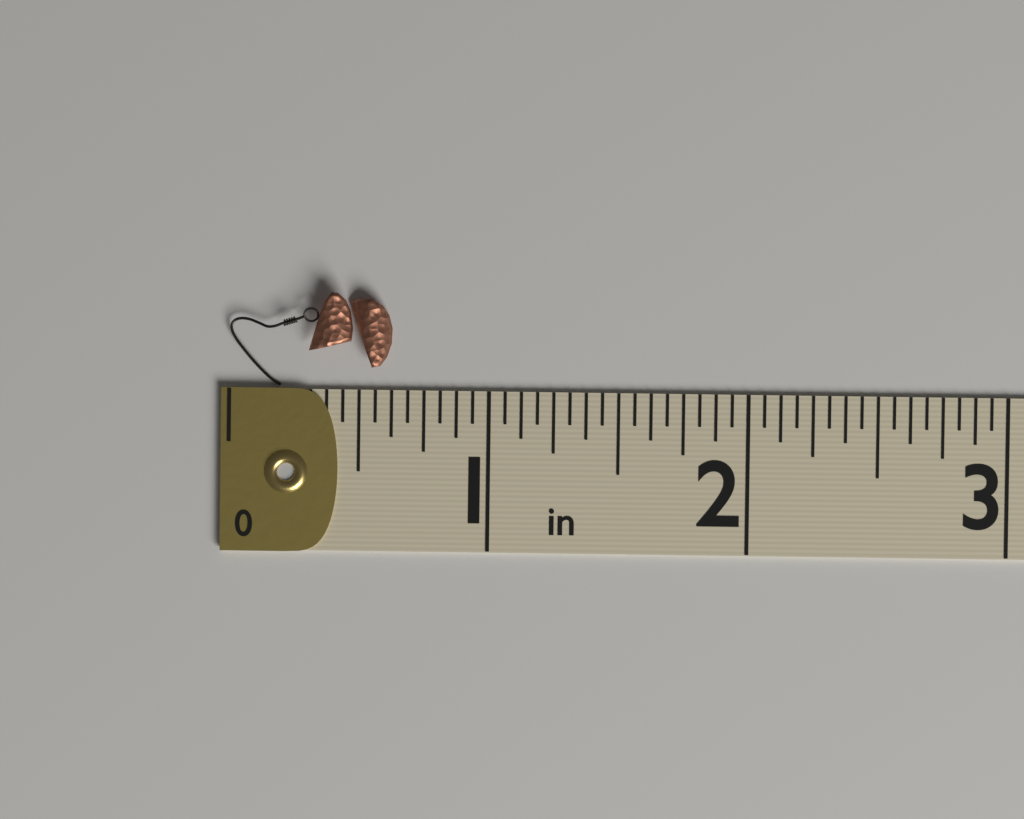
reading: 0.6250 in
